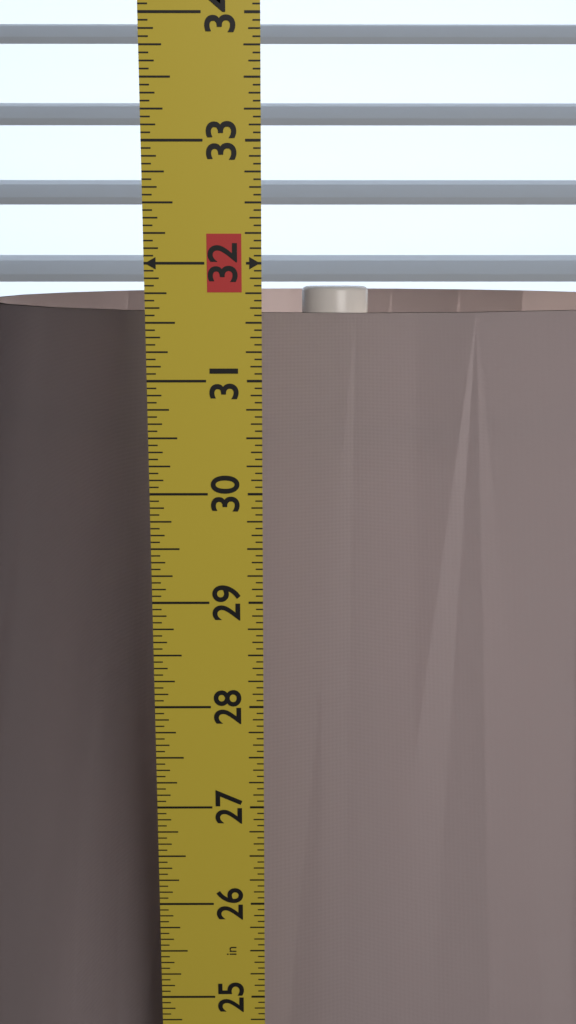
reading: 31.5000 in
